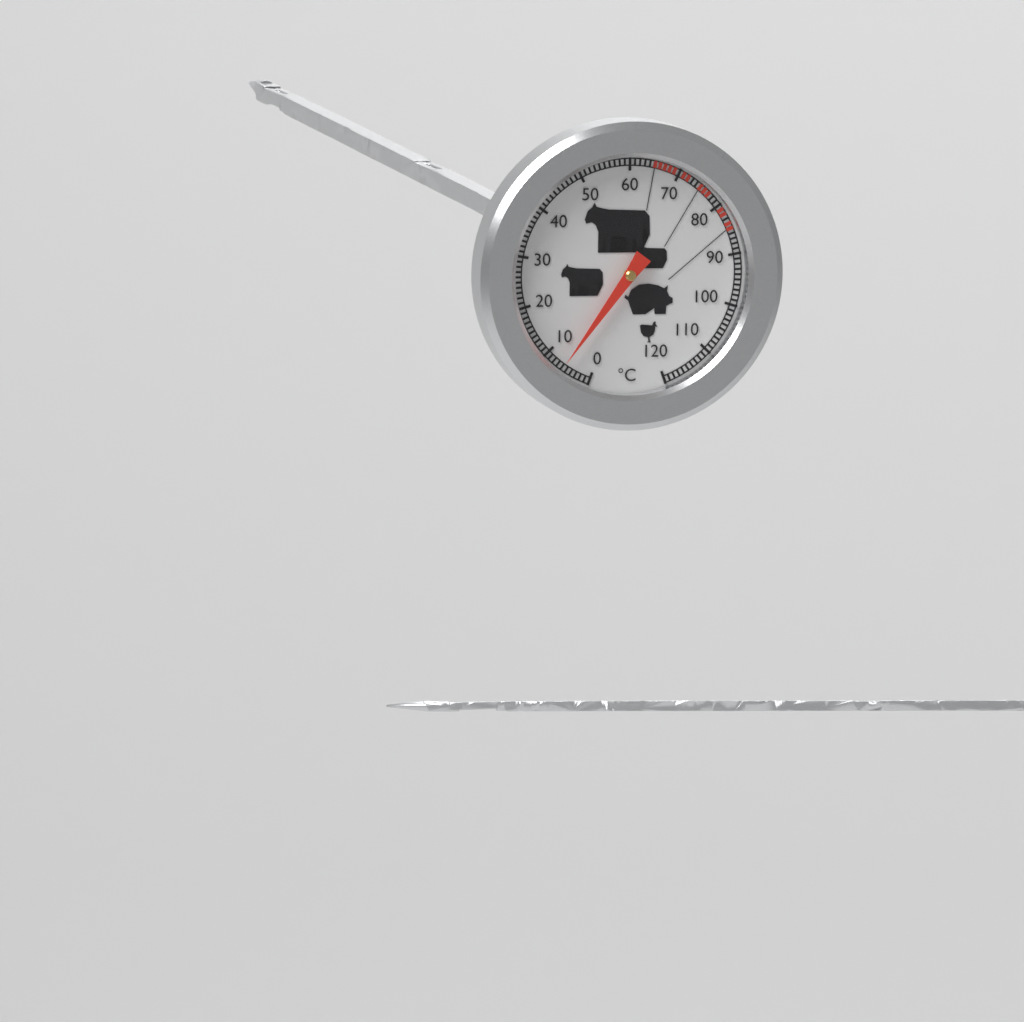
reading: 6 °C
